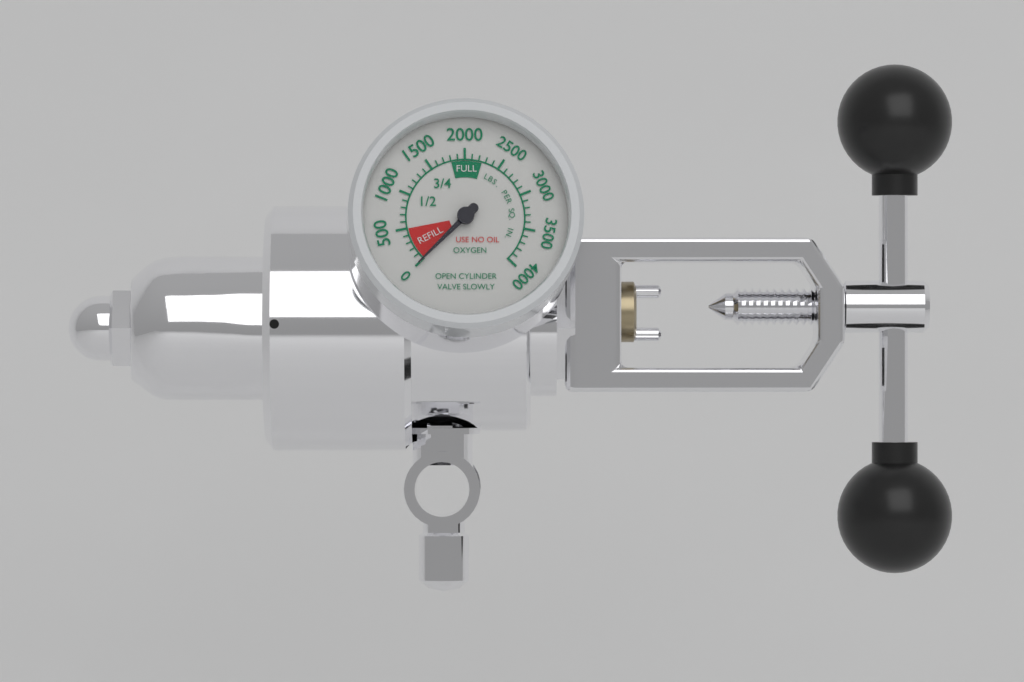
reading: 0 psi
